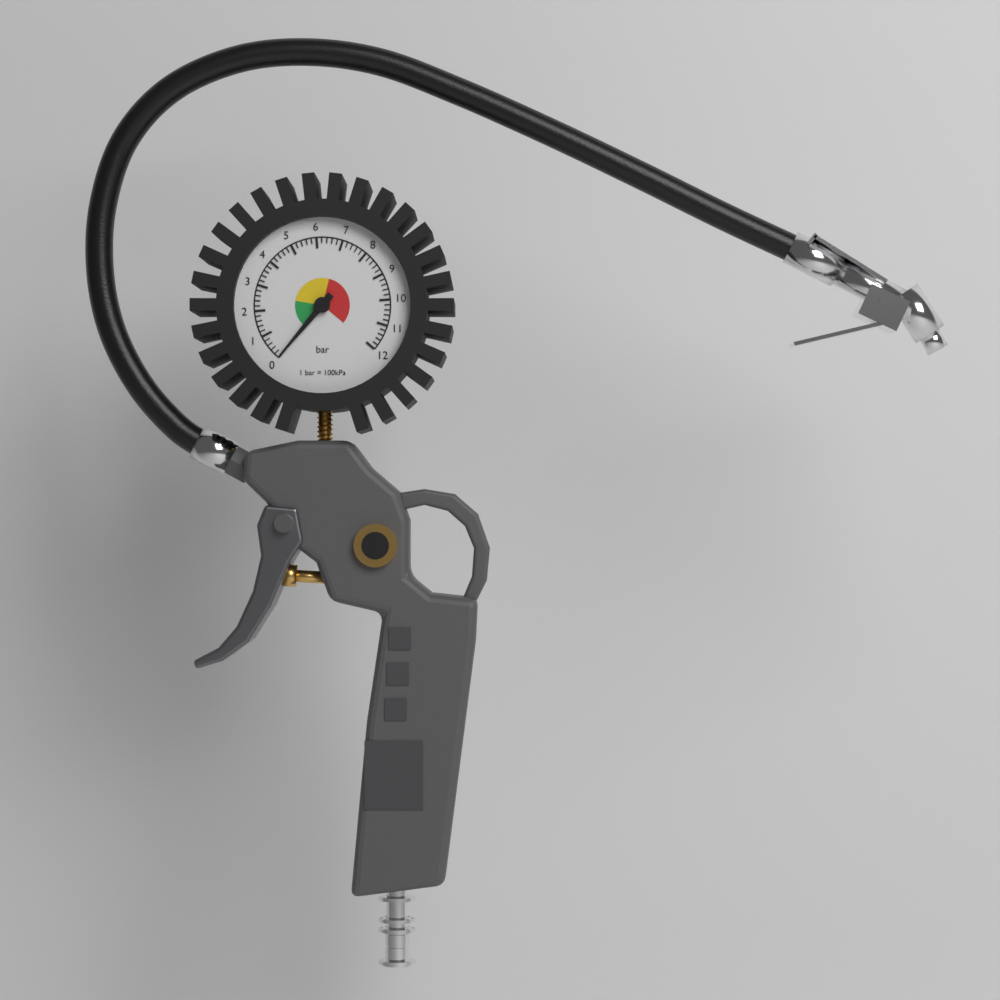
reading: 0.0 bar
